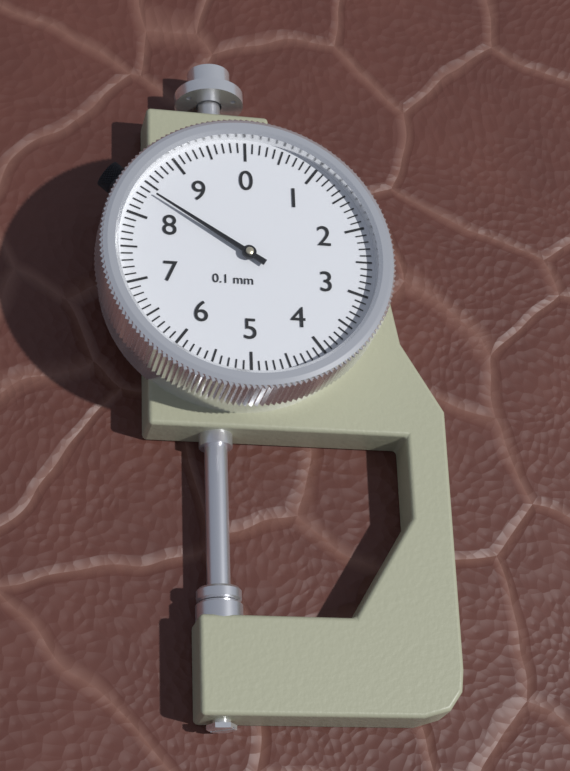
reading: 8.4 mm
